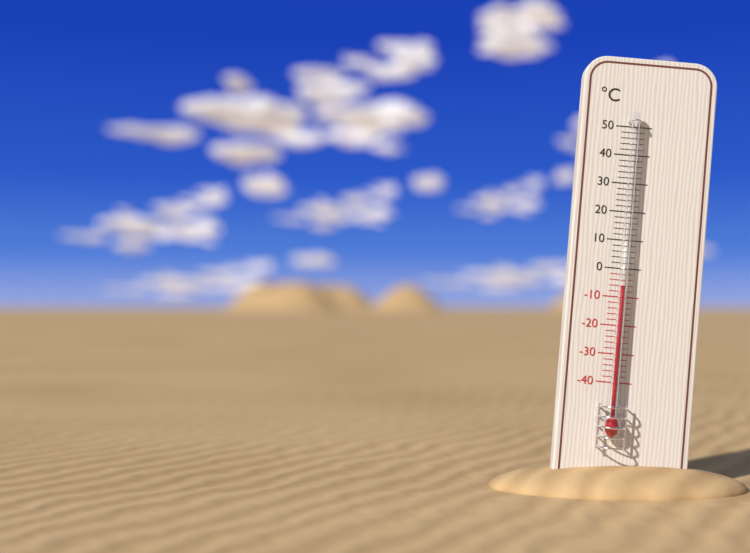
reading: -6 °C
